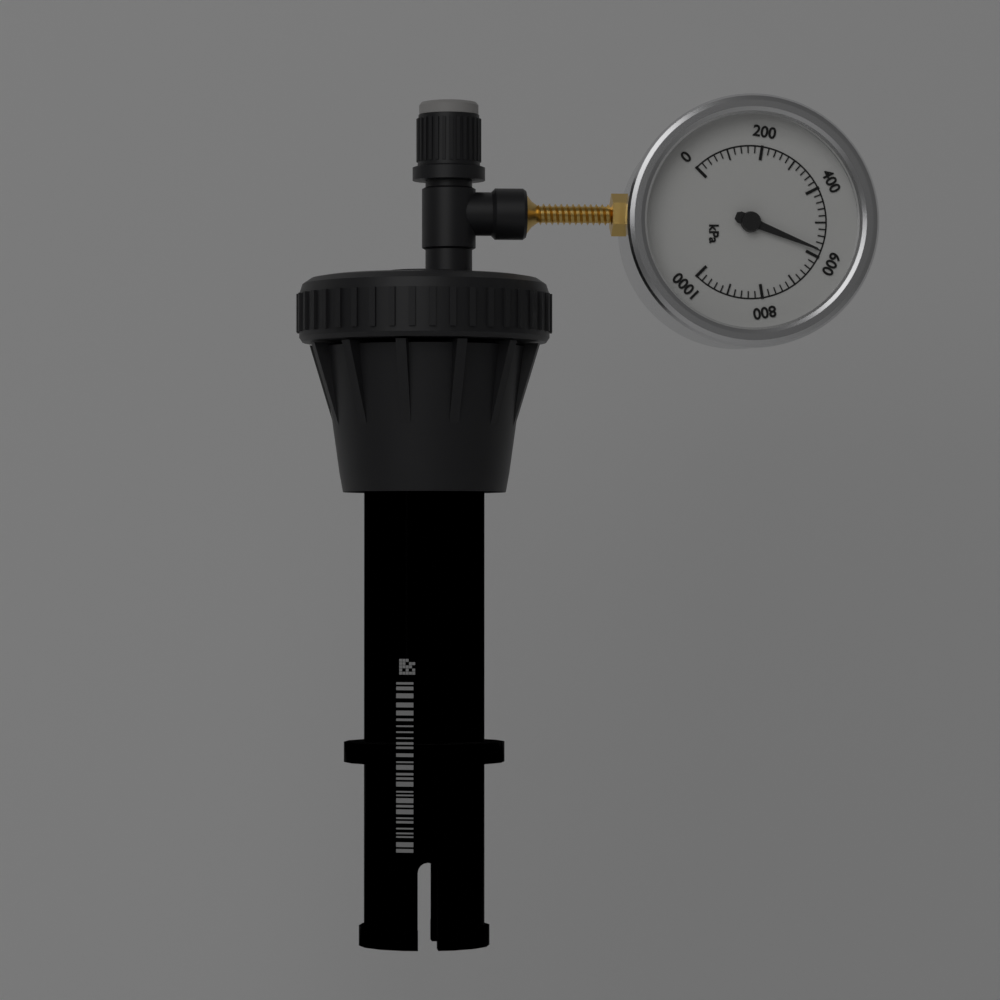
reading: 580 kPa
